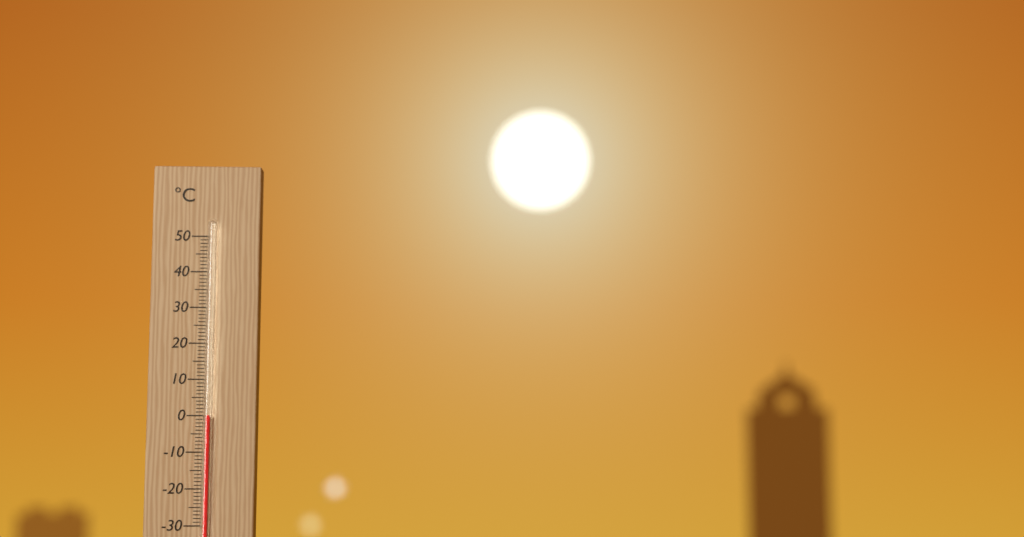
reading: 0 °C
